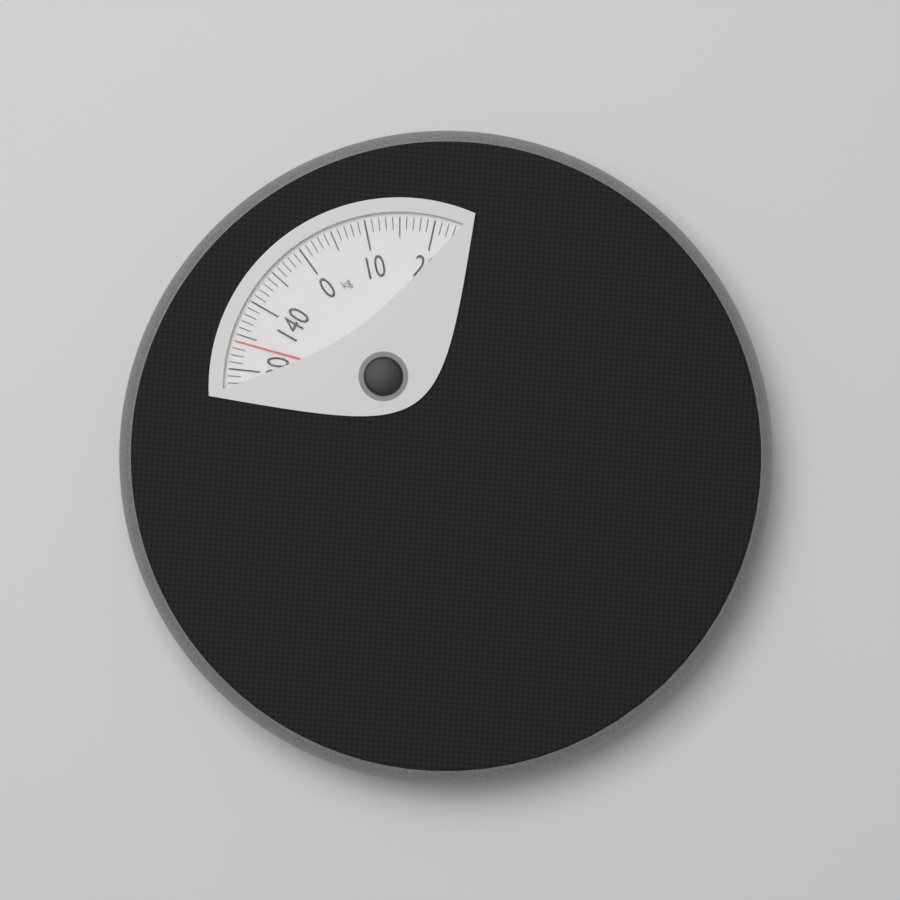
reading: 134 kg
